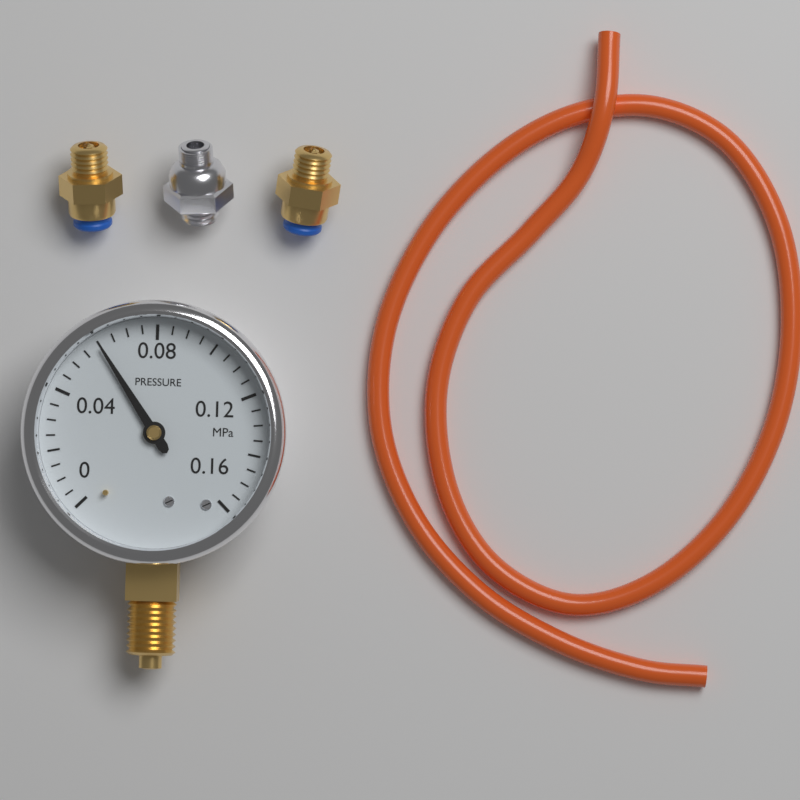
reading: 0.060 MPa
